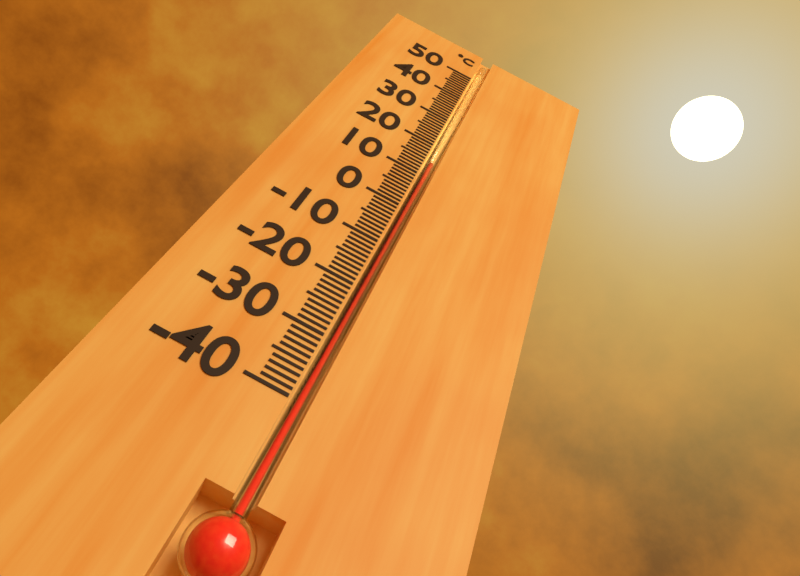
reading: 14 °C
